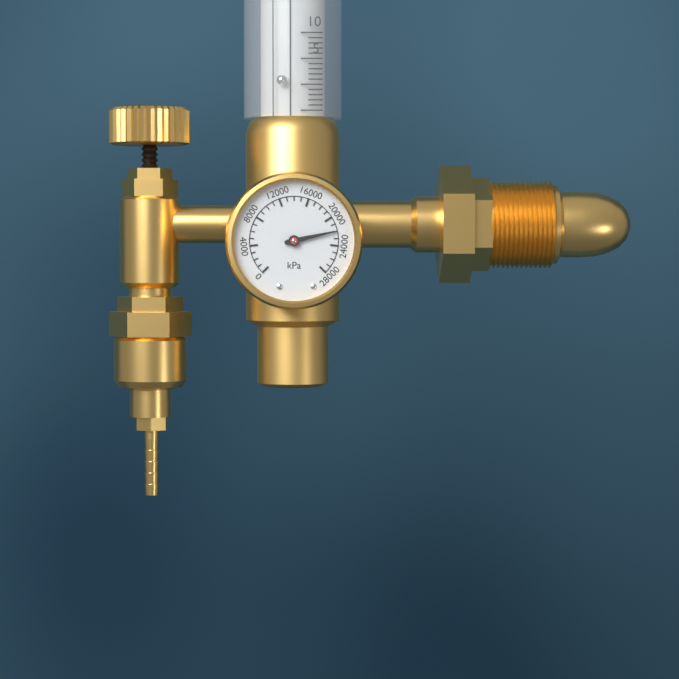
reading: 22000 kPa
